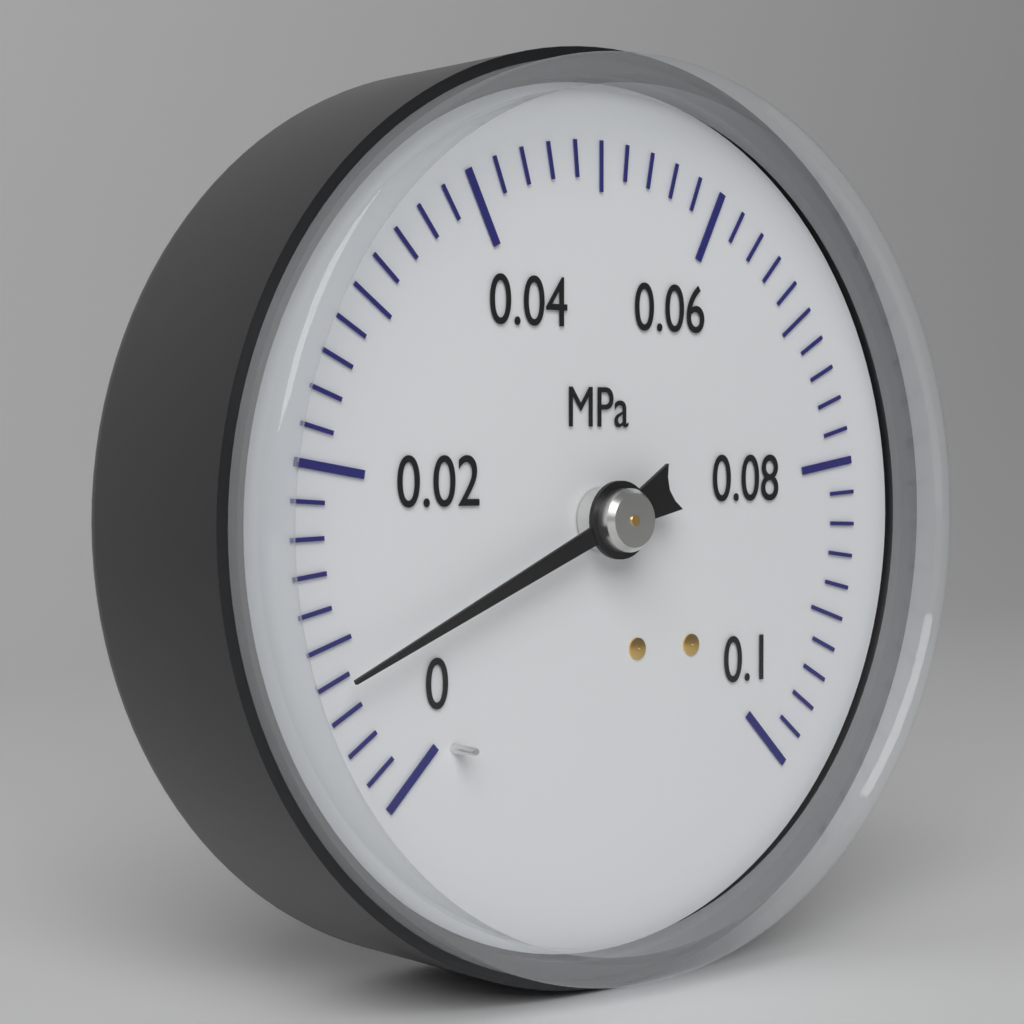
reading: 0.008 MPa
